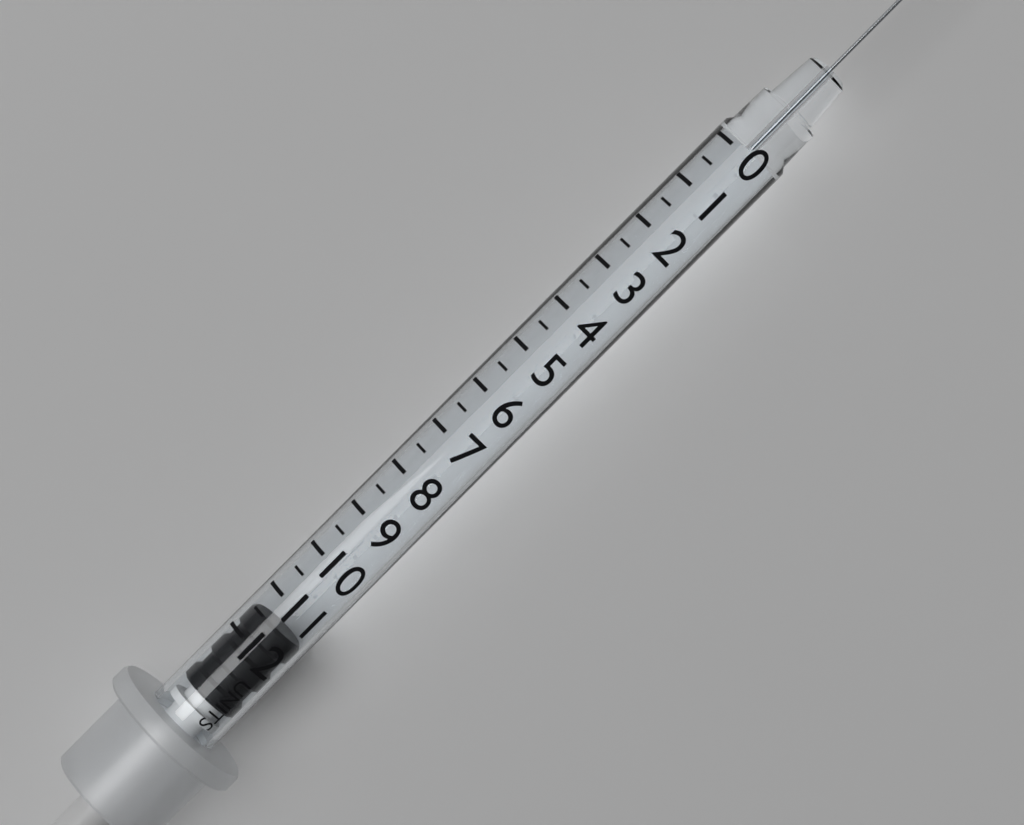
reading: 11.5 units
